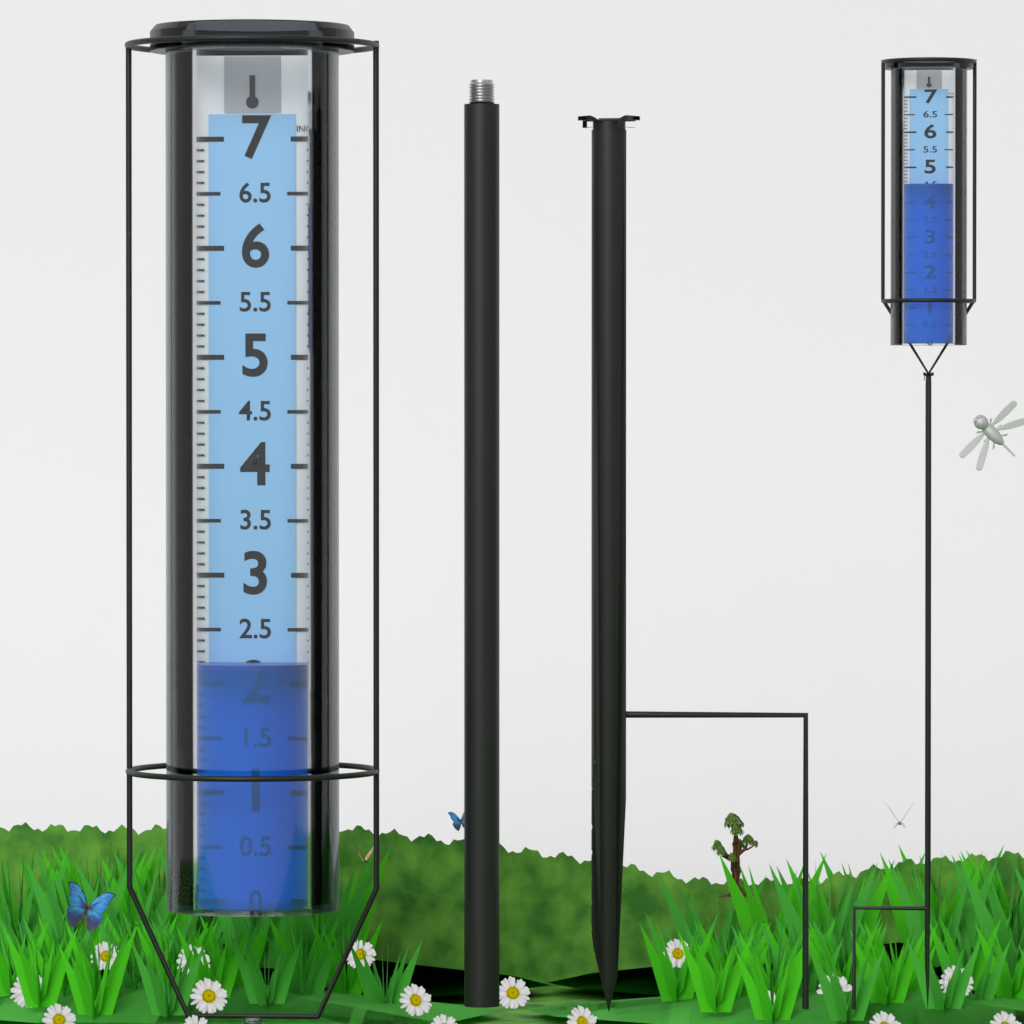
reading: 2.2 in
